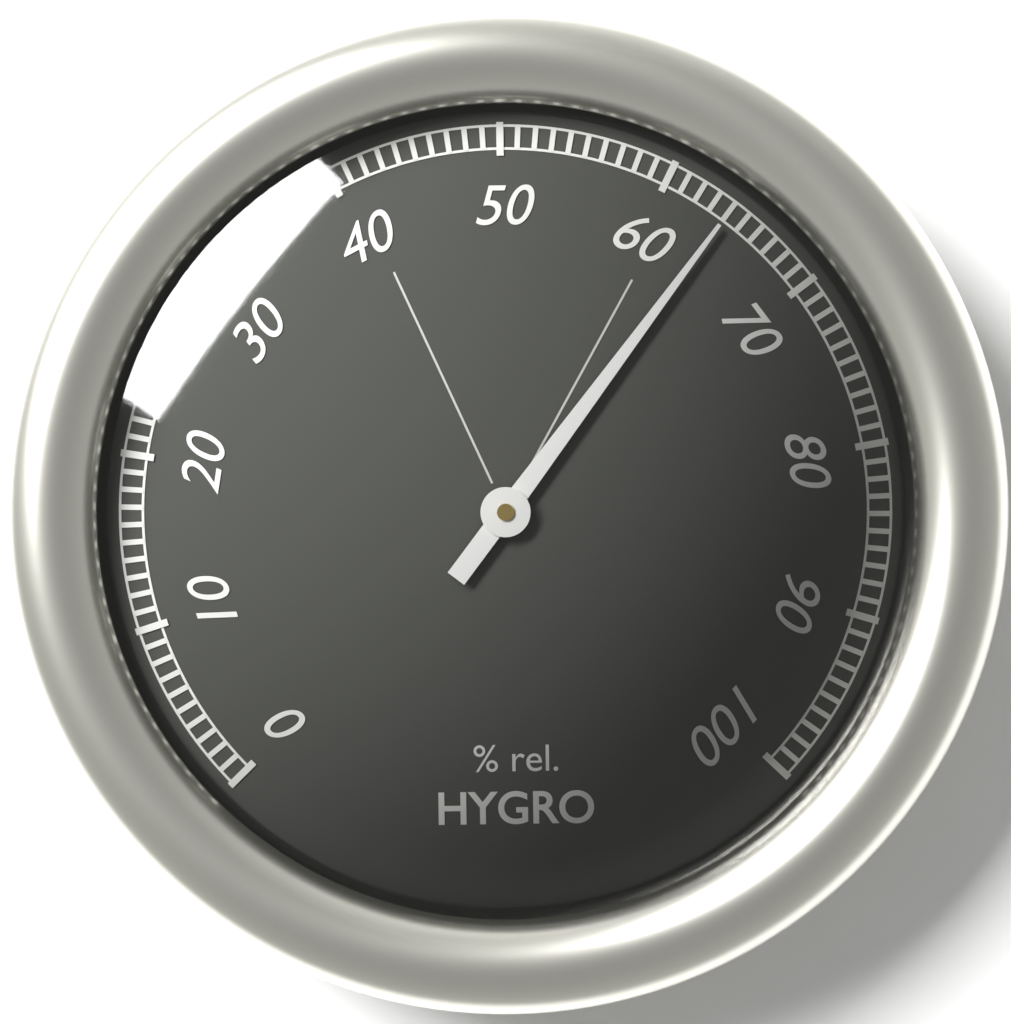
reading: 64 %
